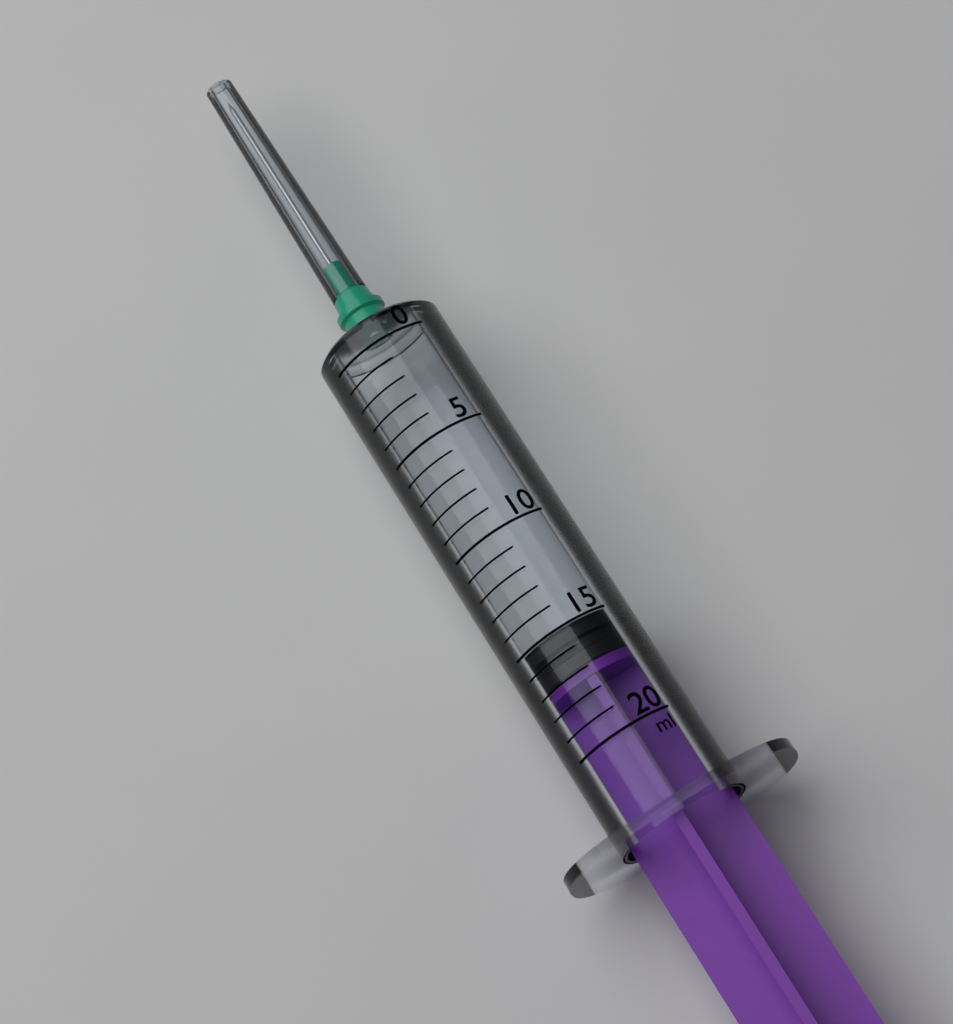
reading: 15 ml
